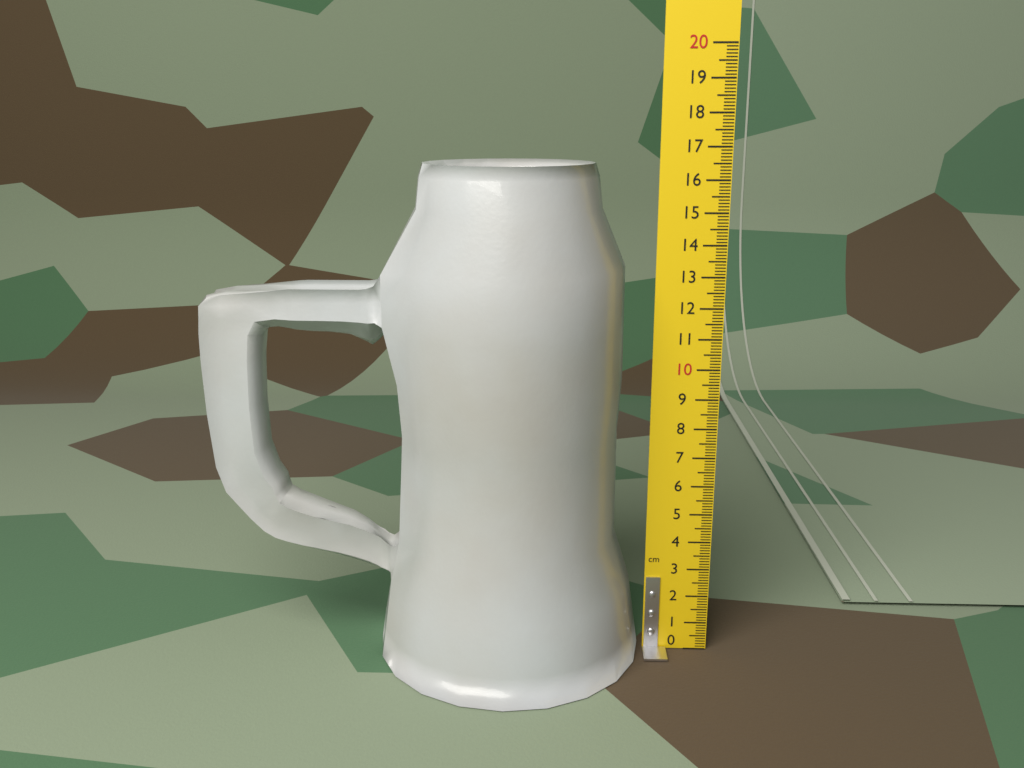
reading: 16.5 cm
